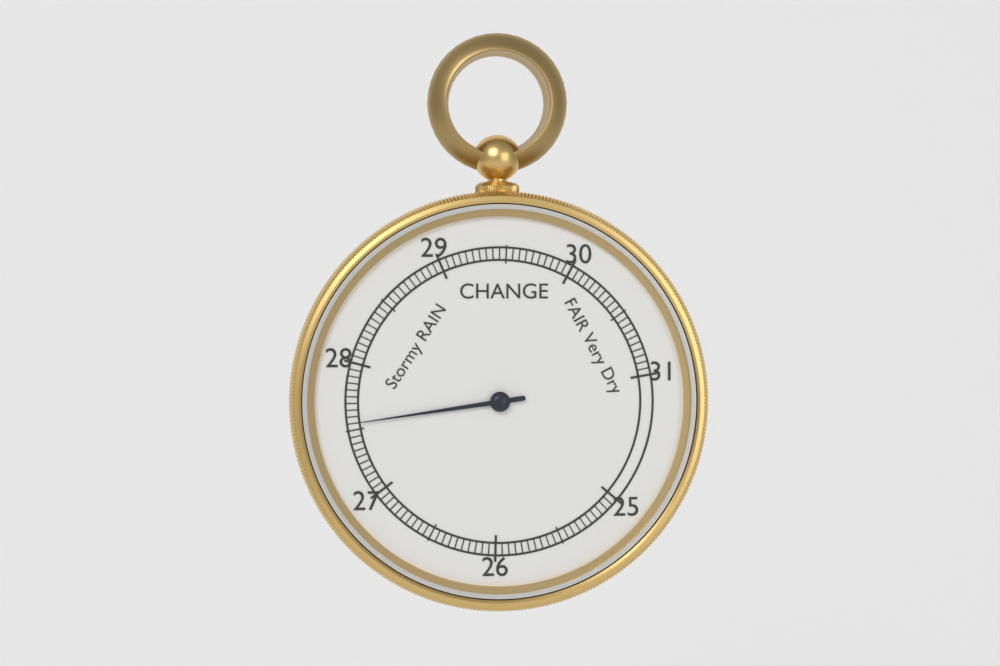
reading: 27.55 inHg
